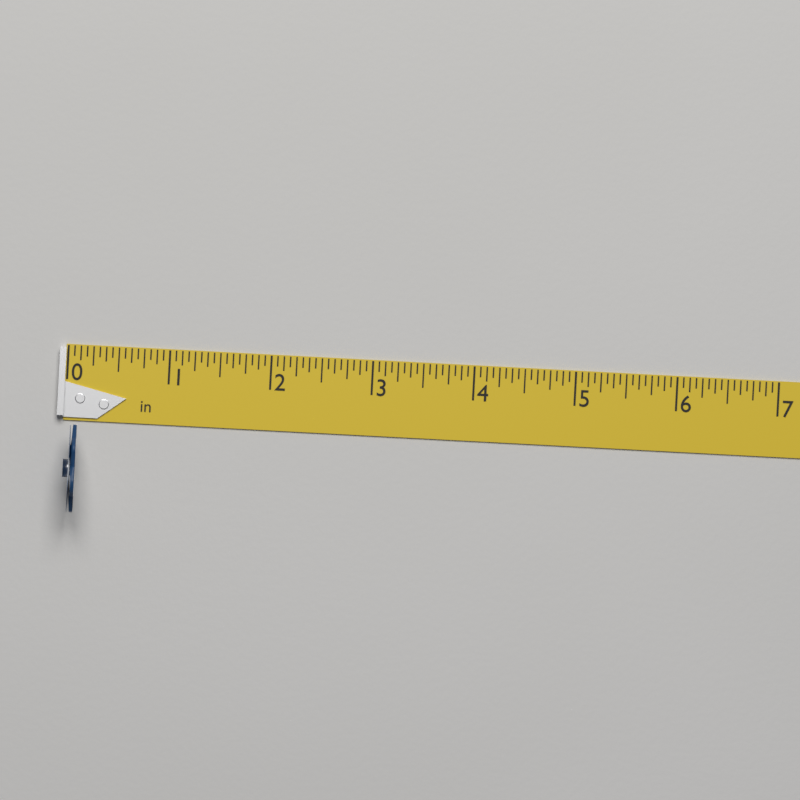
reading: 0.1250 in
